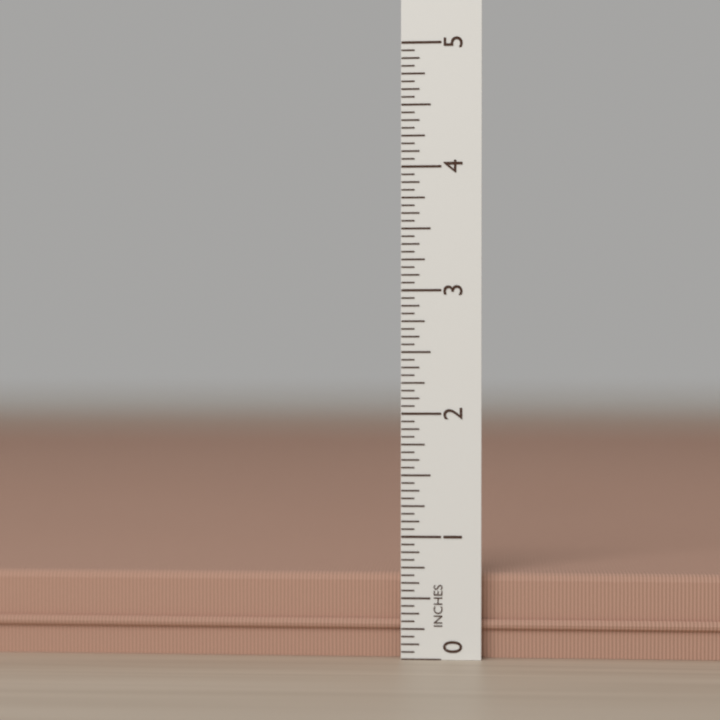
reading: 0.6875 in
